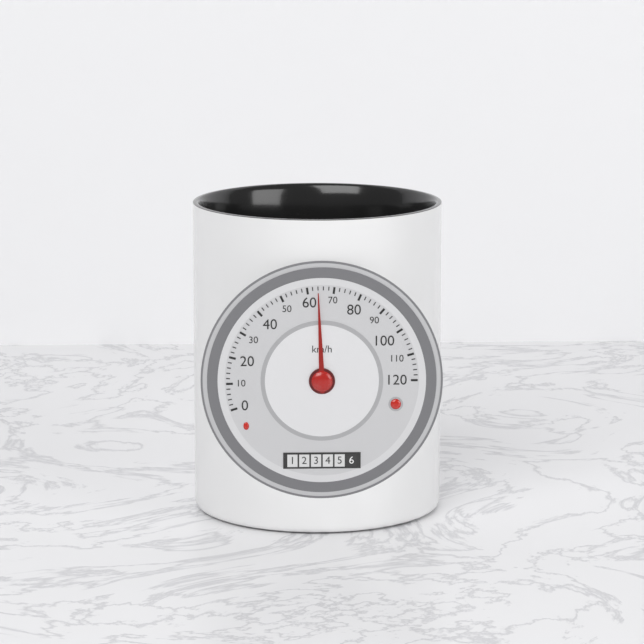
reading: 64 km/h
